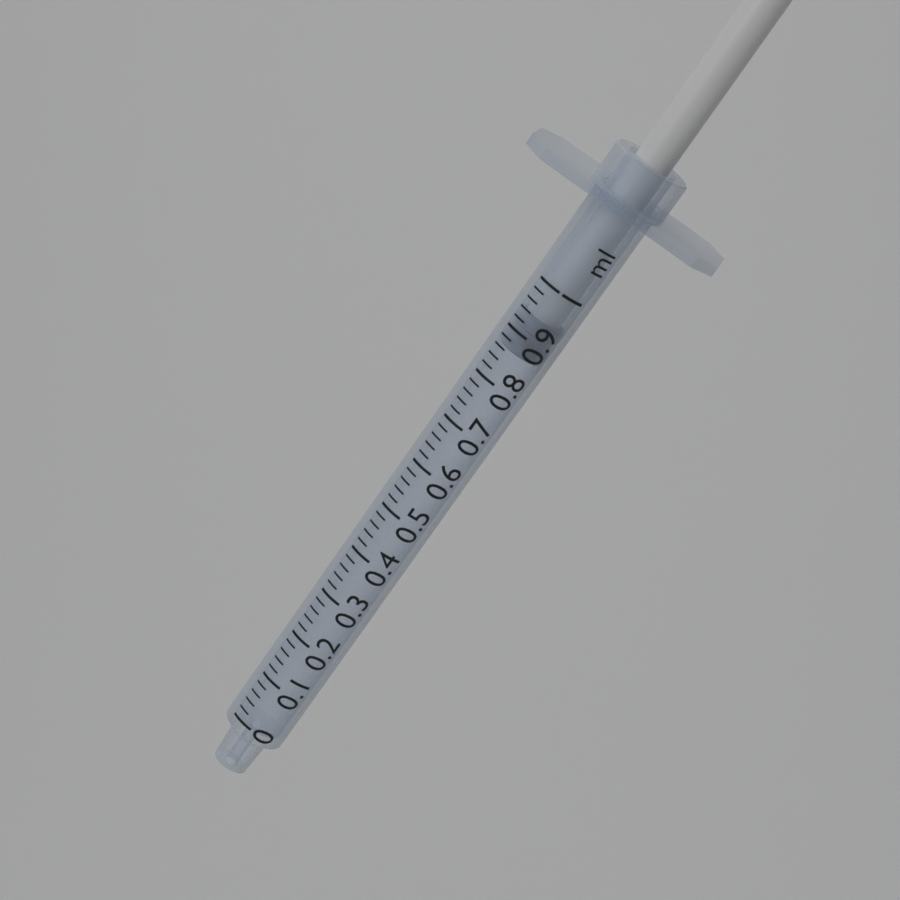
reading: 0.86 ml
